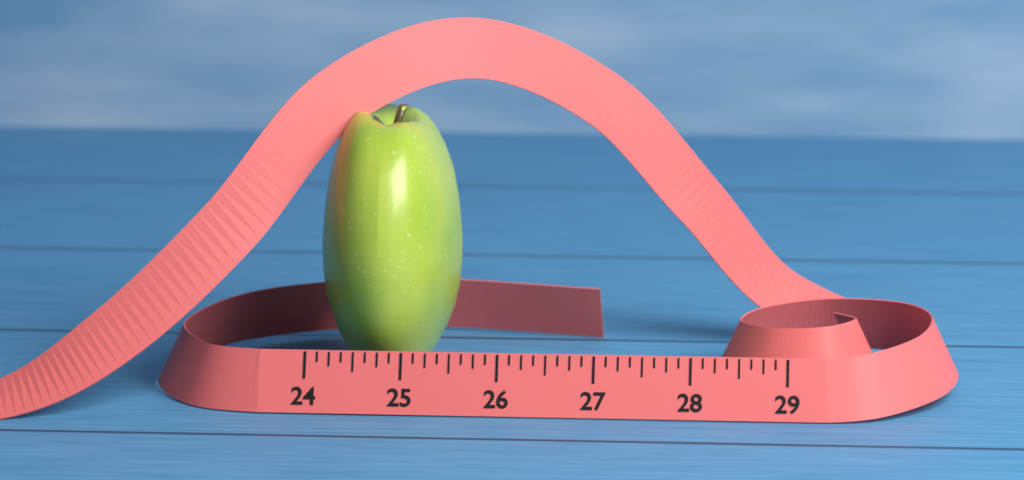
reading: 25.500 (no unit)
